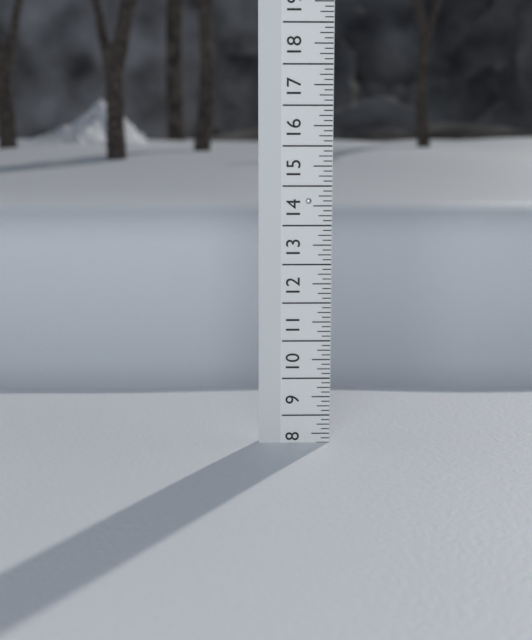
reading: 8.250 (no unit)
